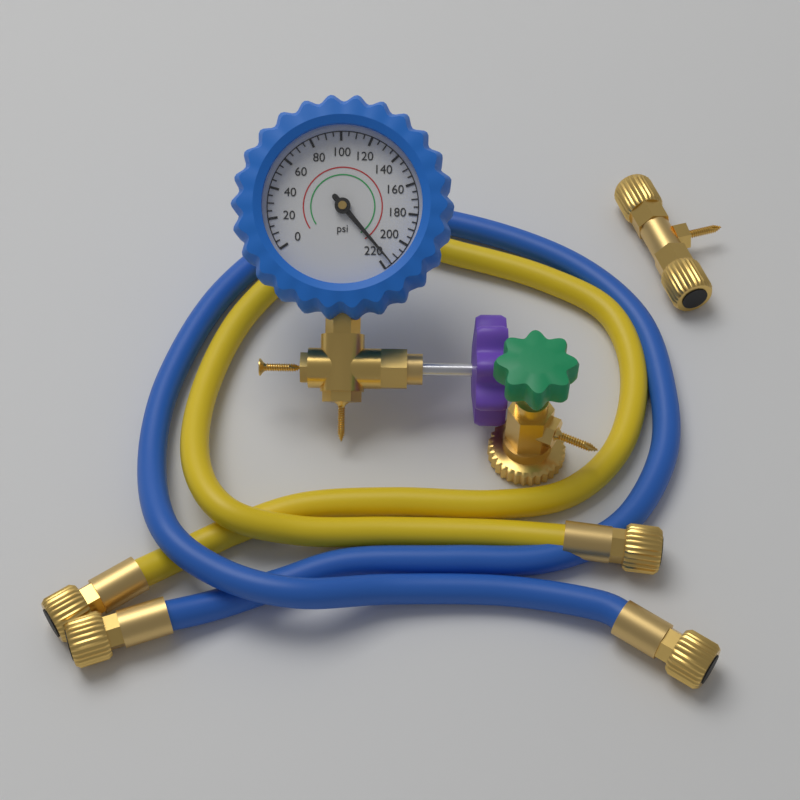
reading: 215 psi
